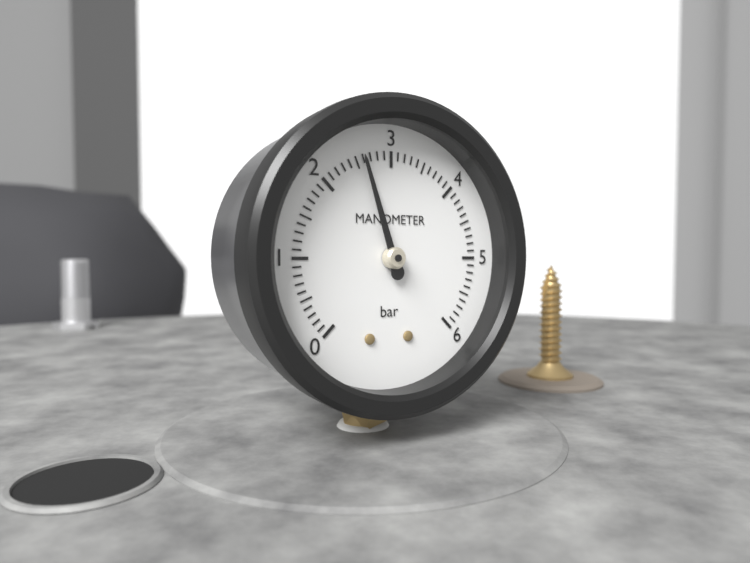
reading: 2.6 bar
